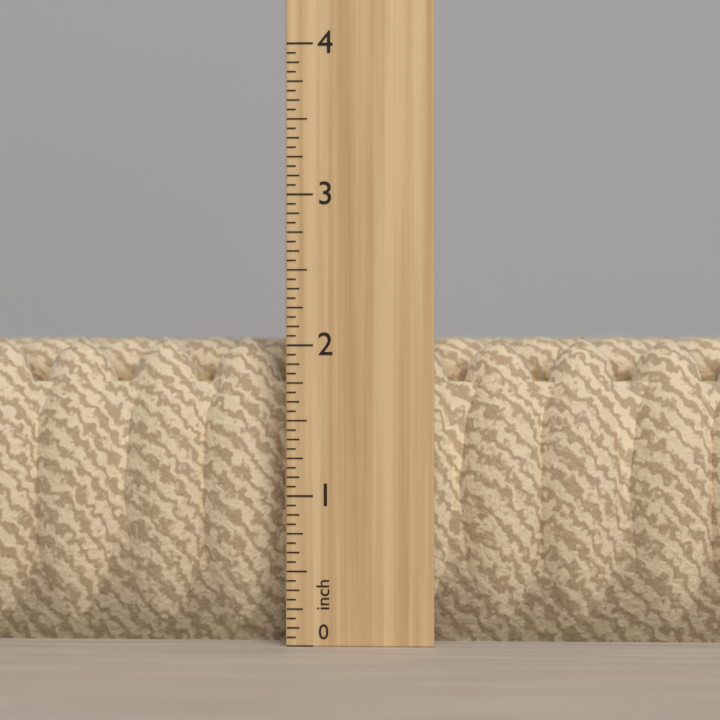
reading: 2.0625 in
